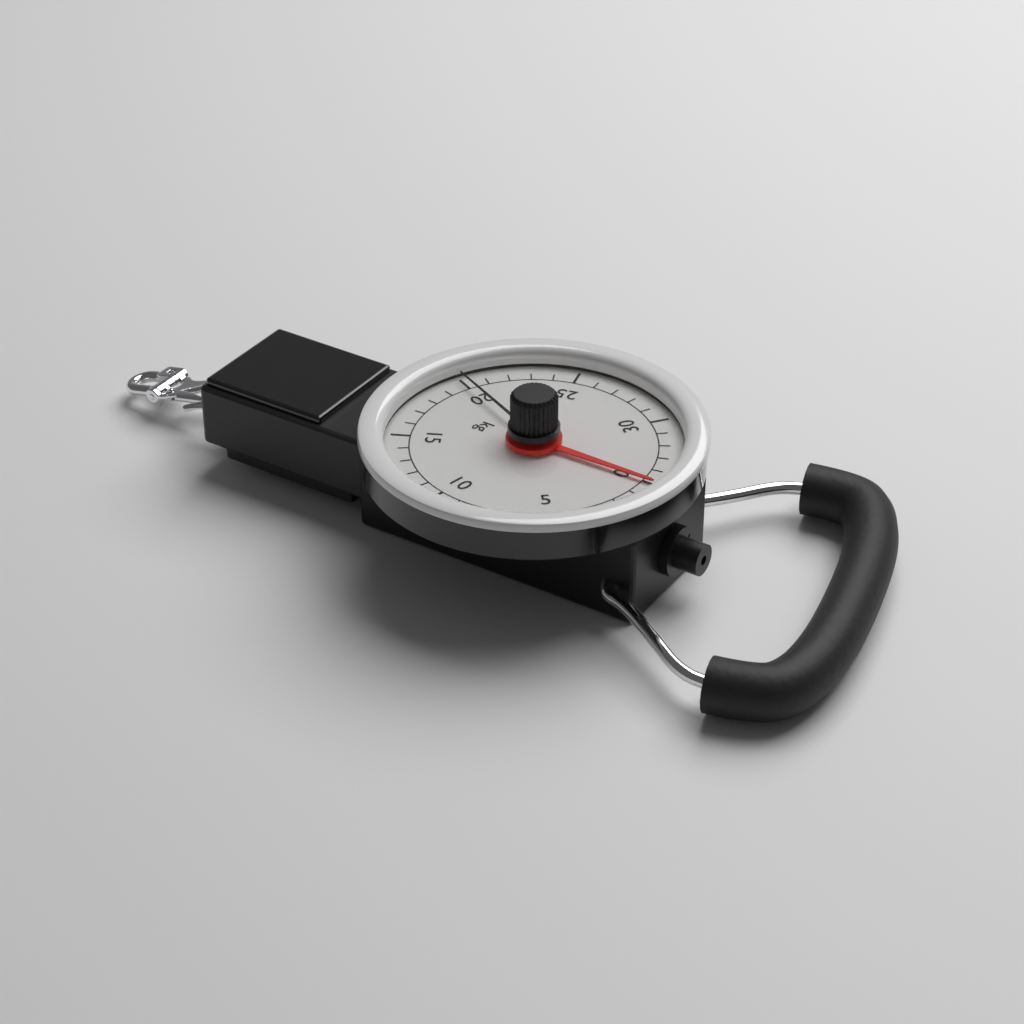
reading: 0 kg
